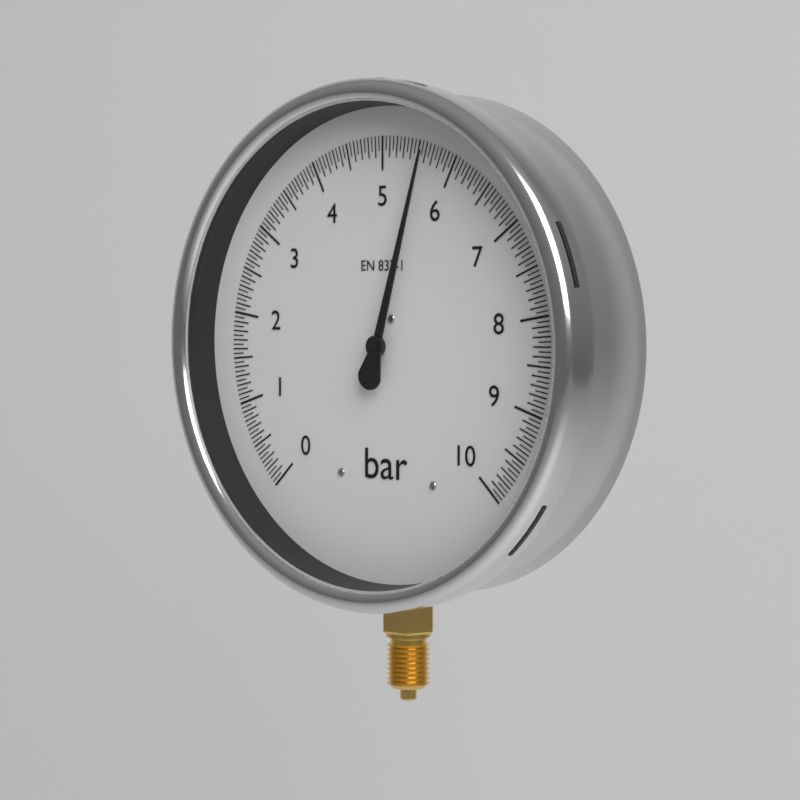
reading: 5.60 bar
